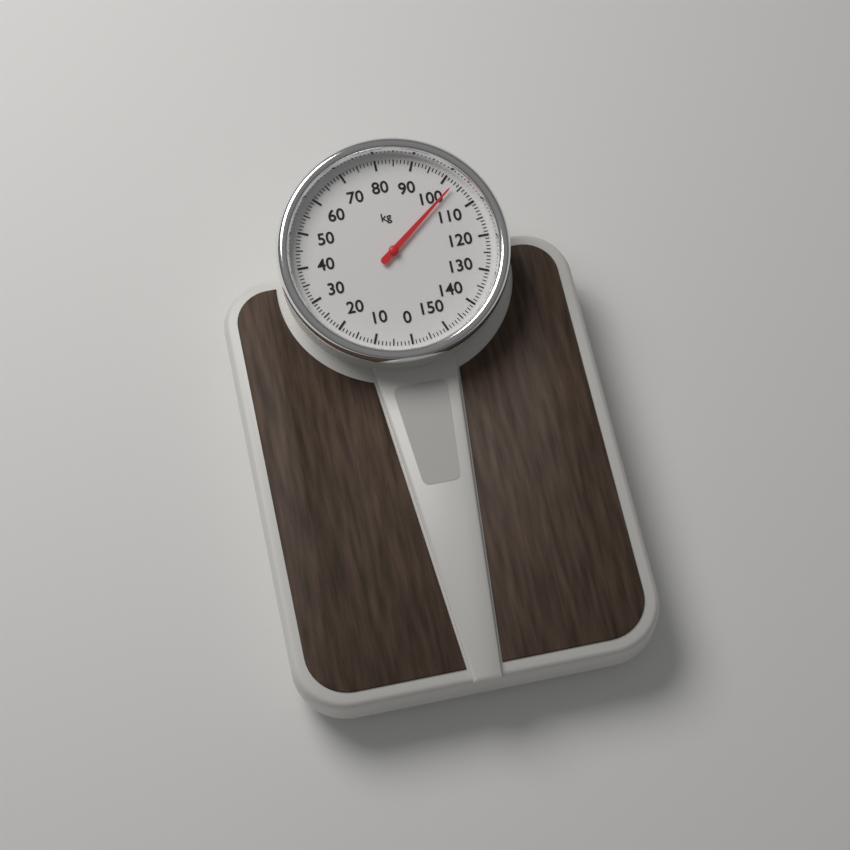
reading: 103 kg
